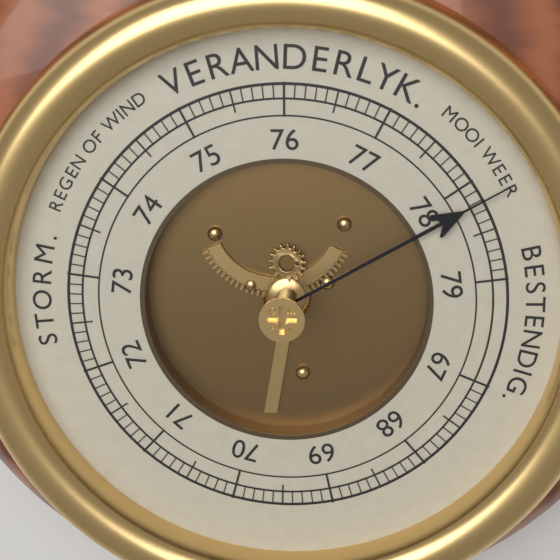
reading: 78.2 (no unit)
